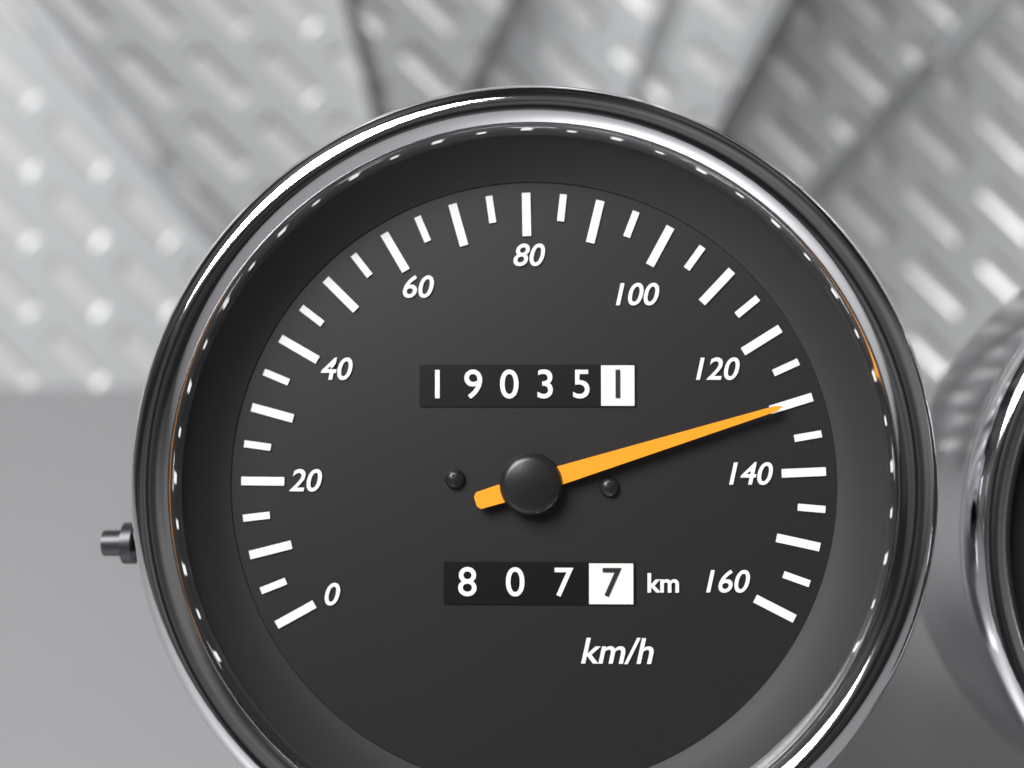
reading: 130 km/h
